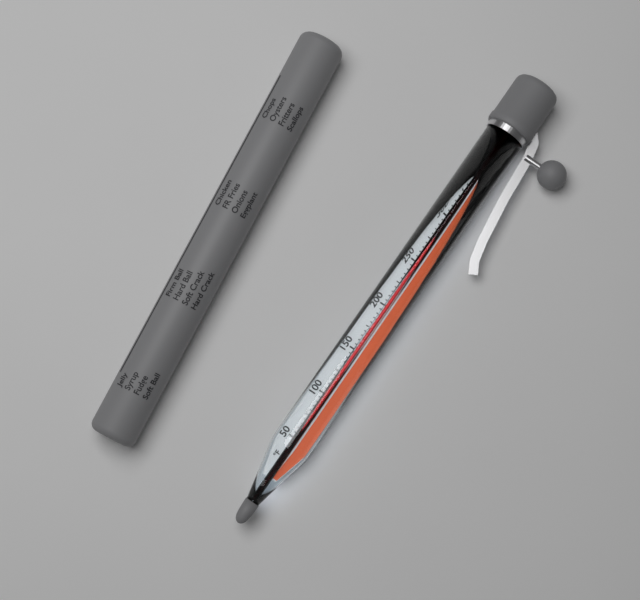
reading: 320 °F
